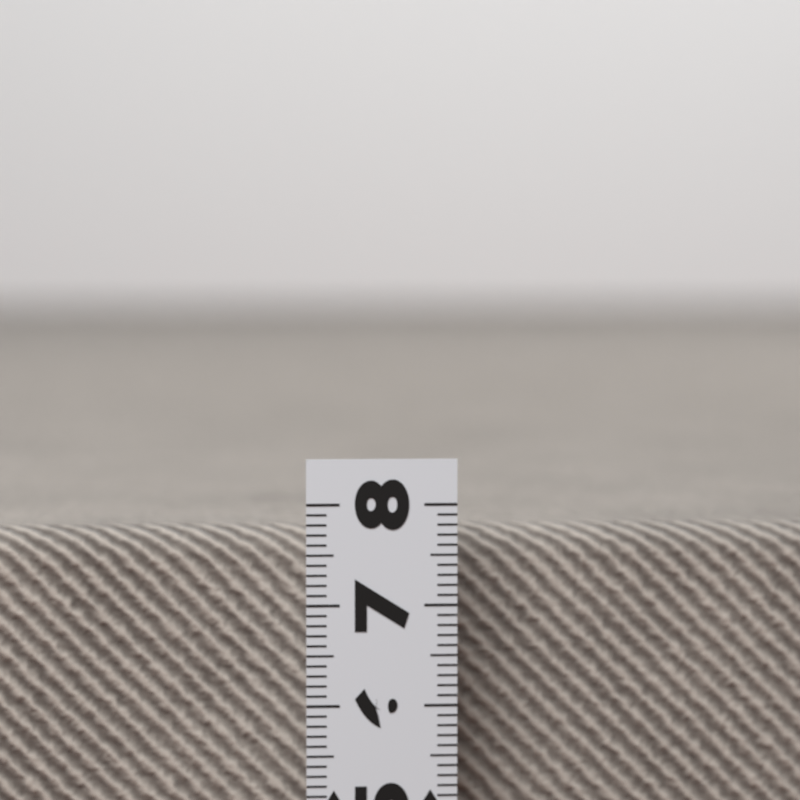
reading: 7.7 (no unit)
